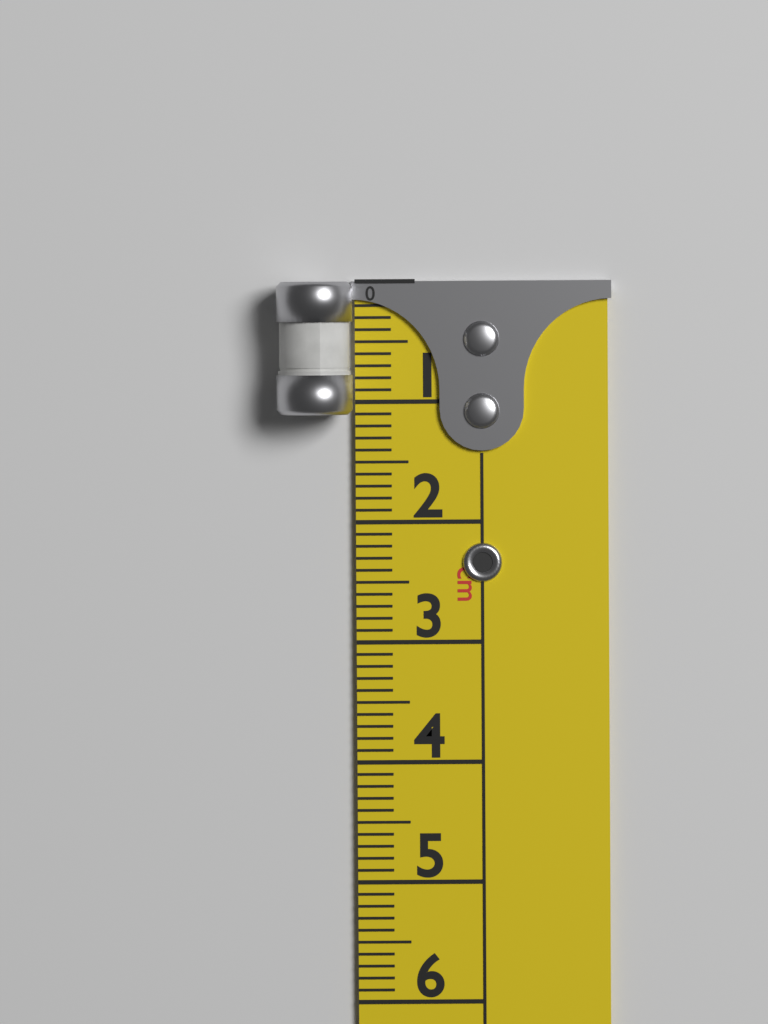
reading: 1.1 cm
